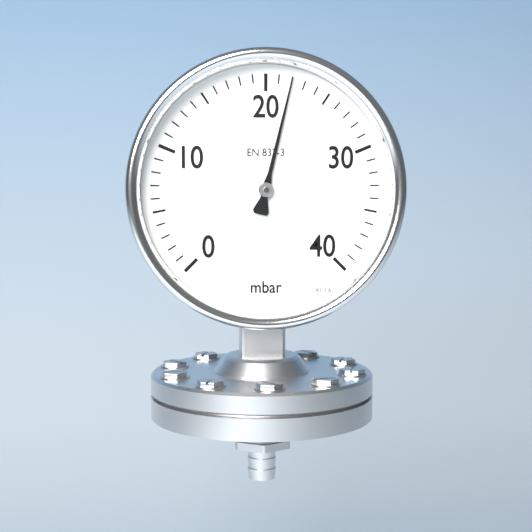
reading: 22 mbar
